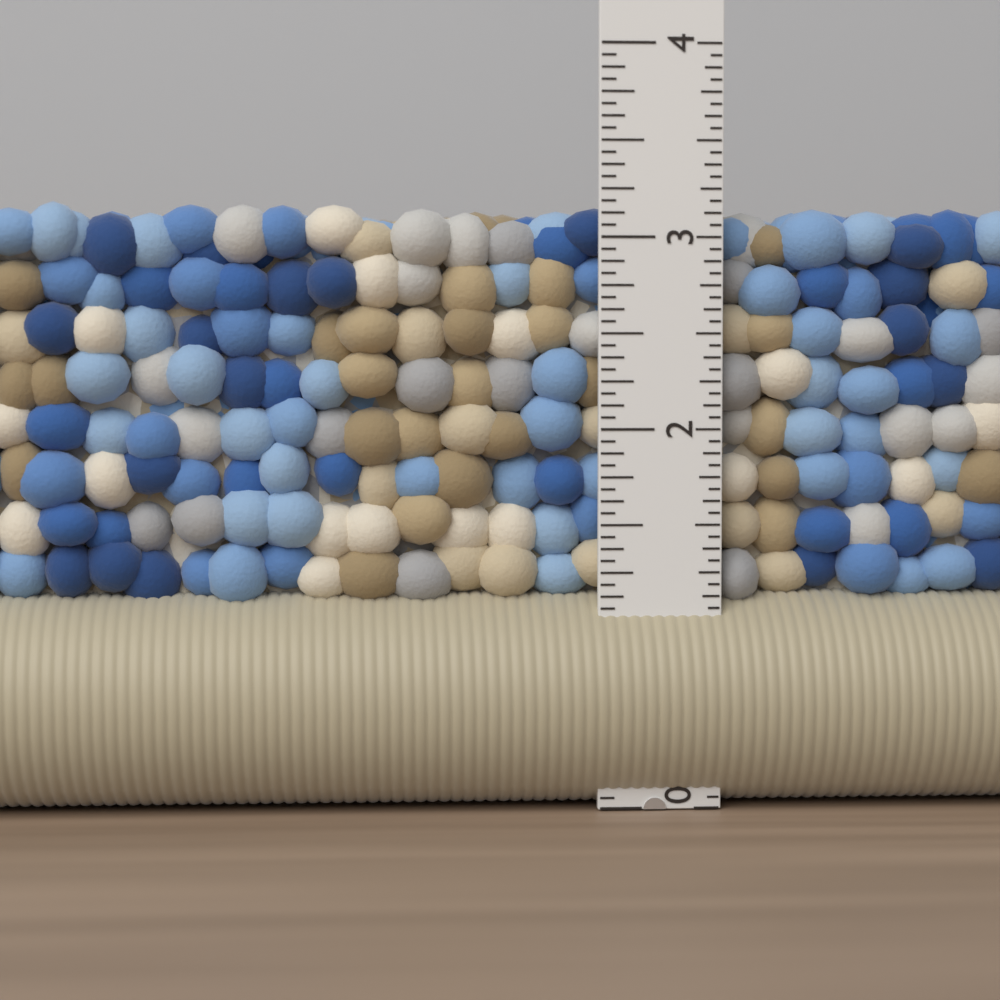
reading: 3.1875 in
